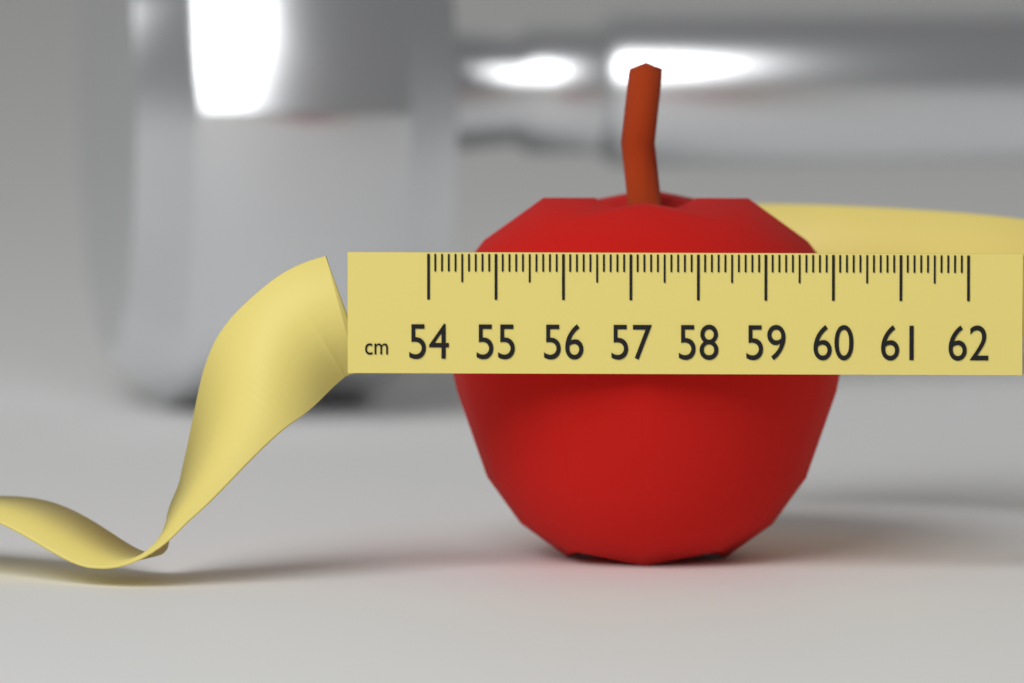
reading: 60.3 cm
